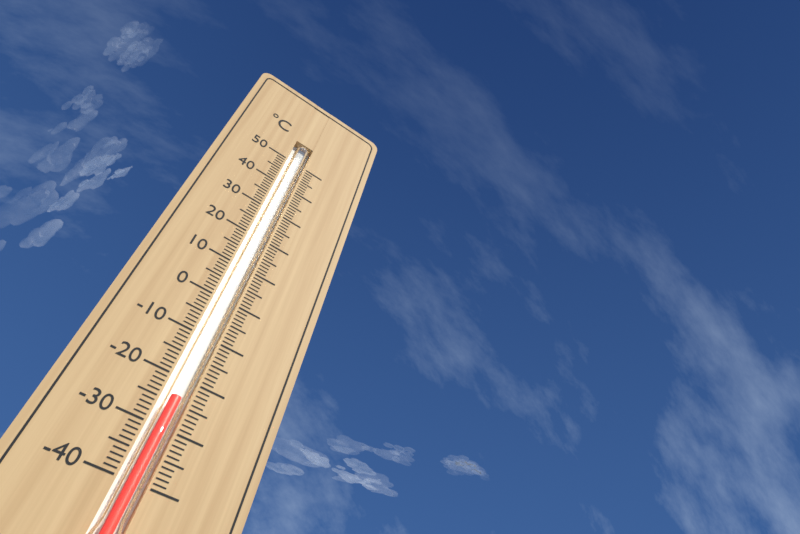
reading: -24 °C
